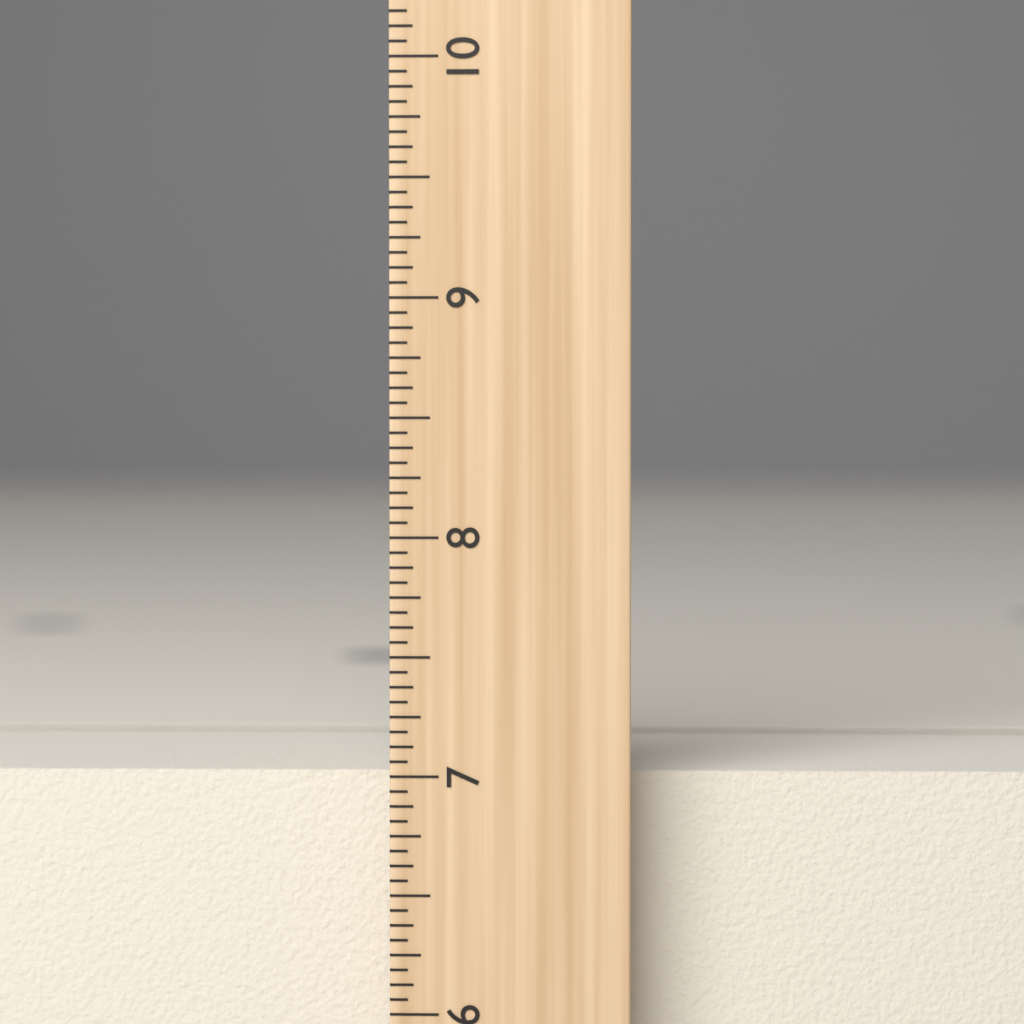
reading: 7.0000 inch
